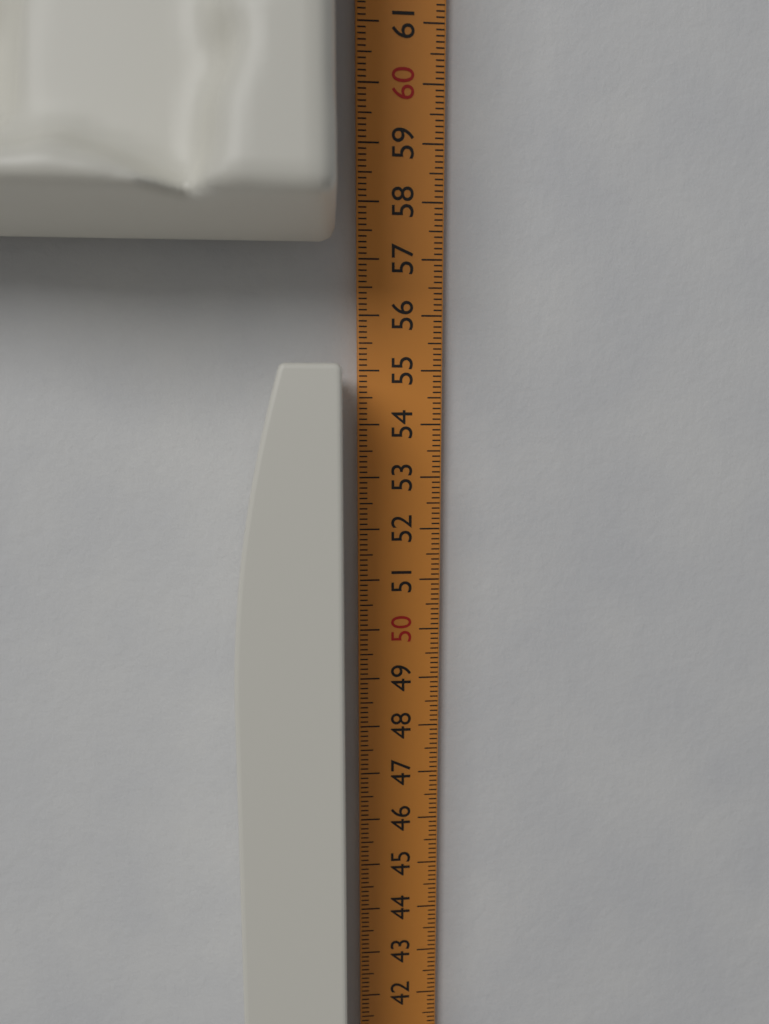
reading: 55.0 cm
